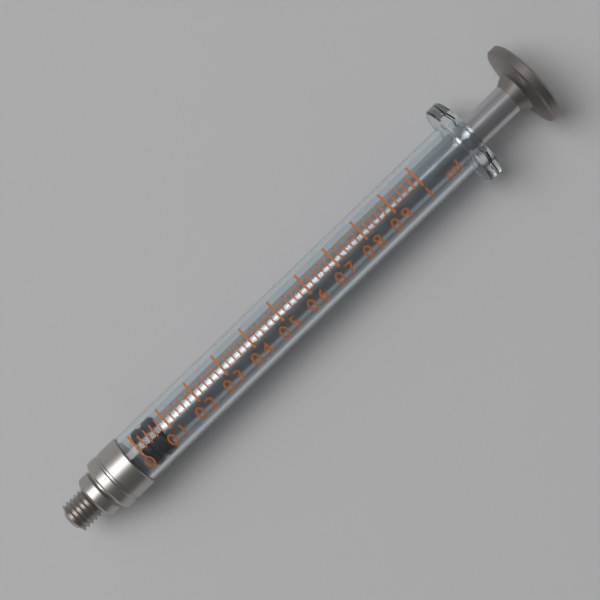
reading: 0.00 ml
